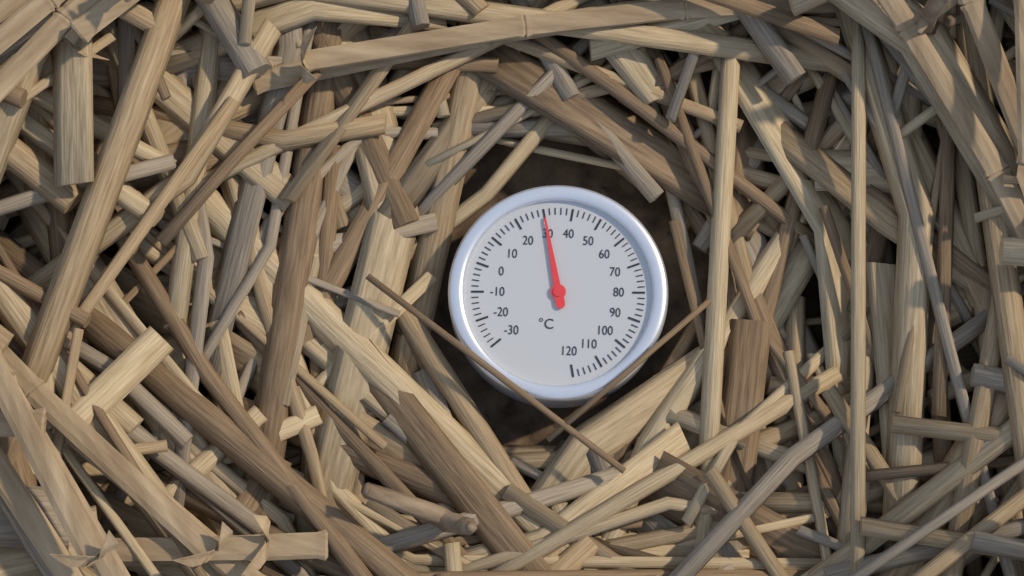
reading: 30 °C
